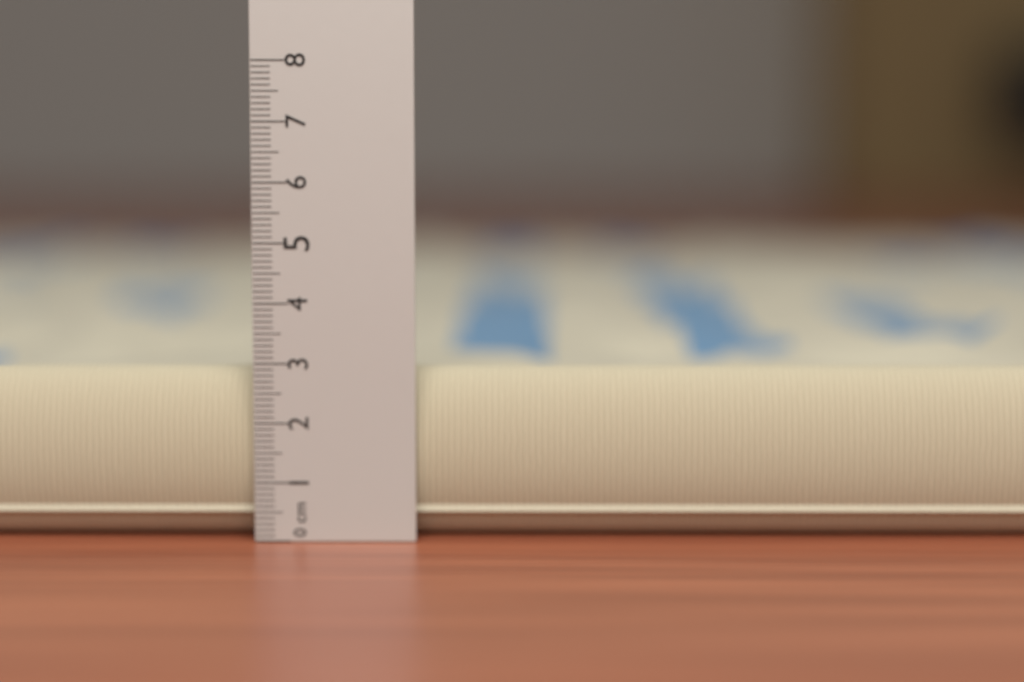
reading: 2.9 cm
